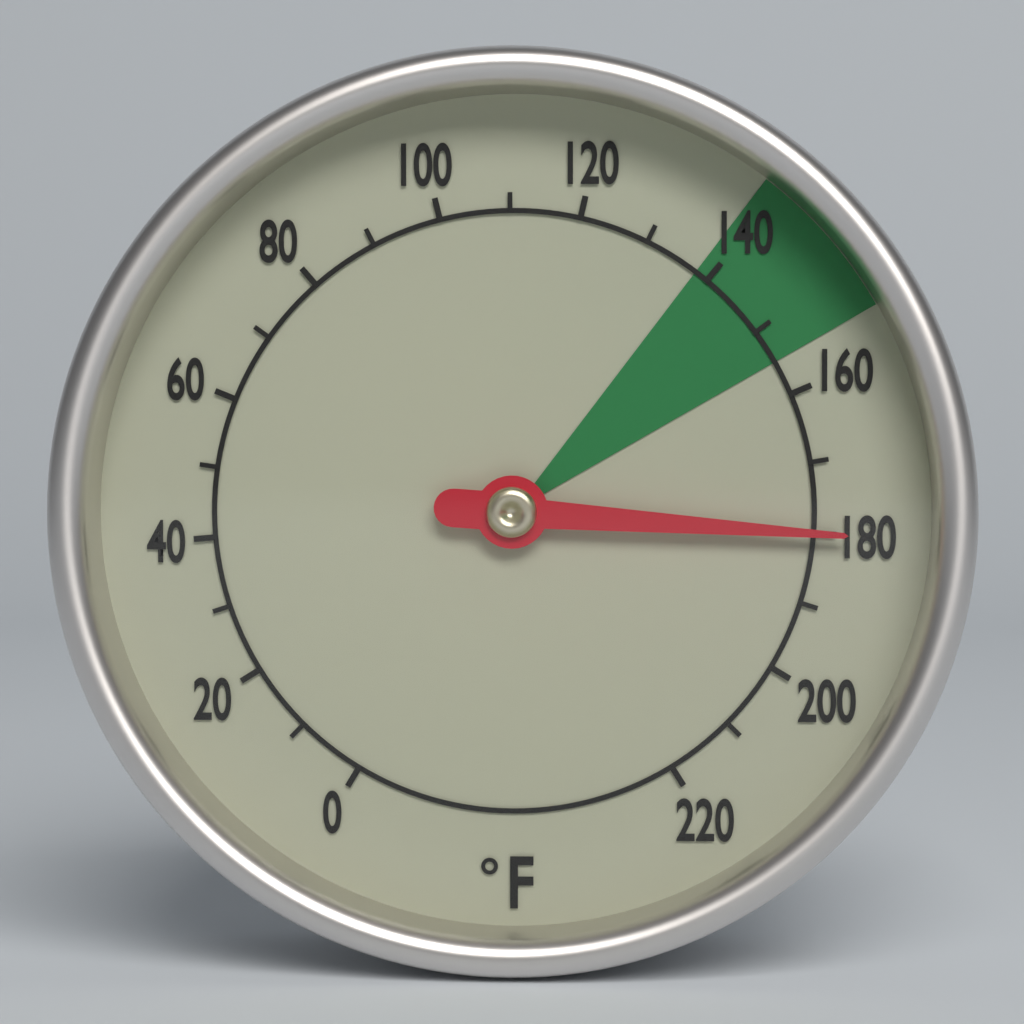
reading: 180 °F
